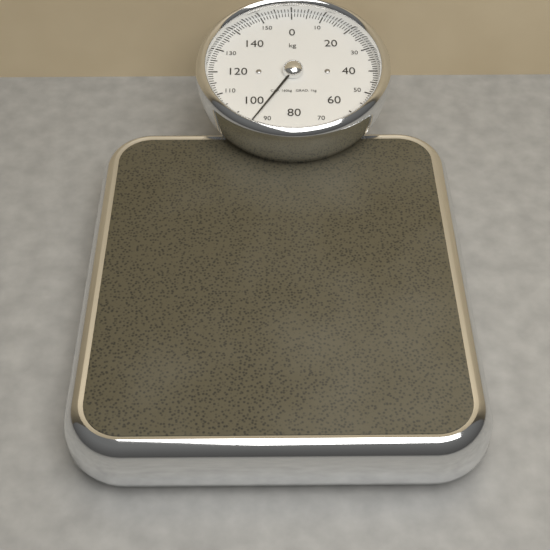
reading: 94 kg
